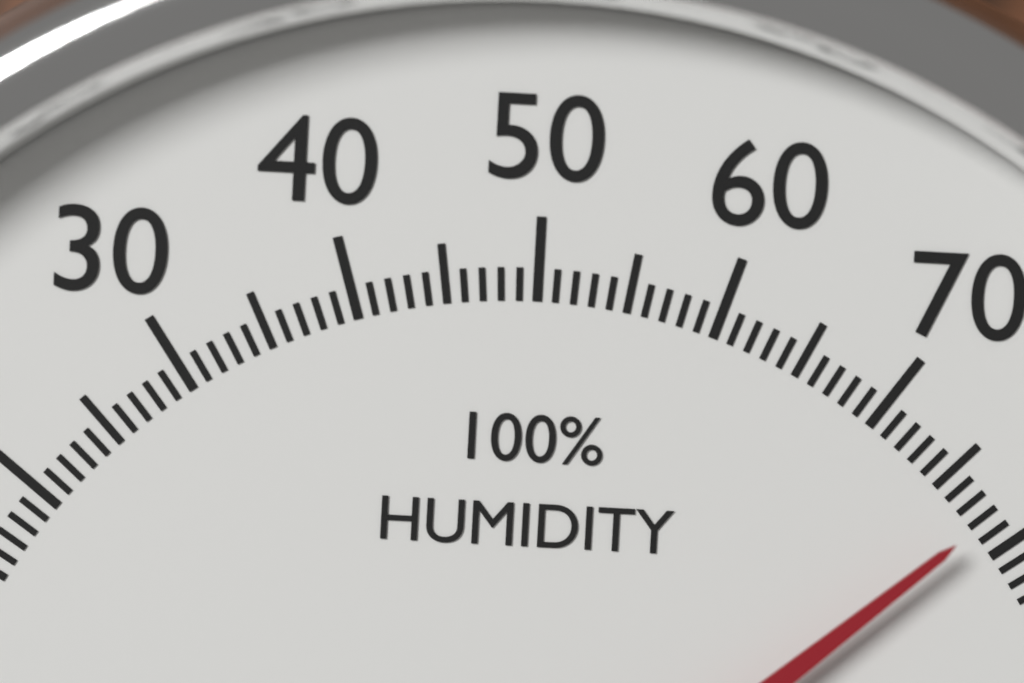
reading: 78 %
